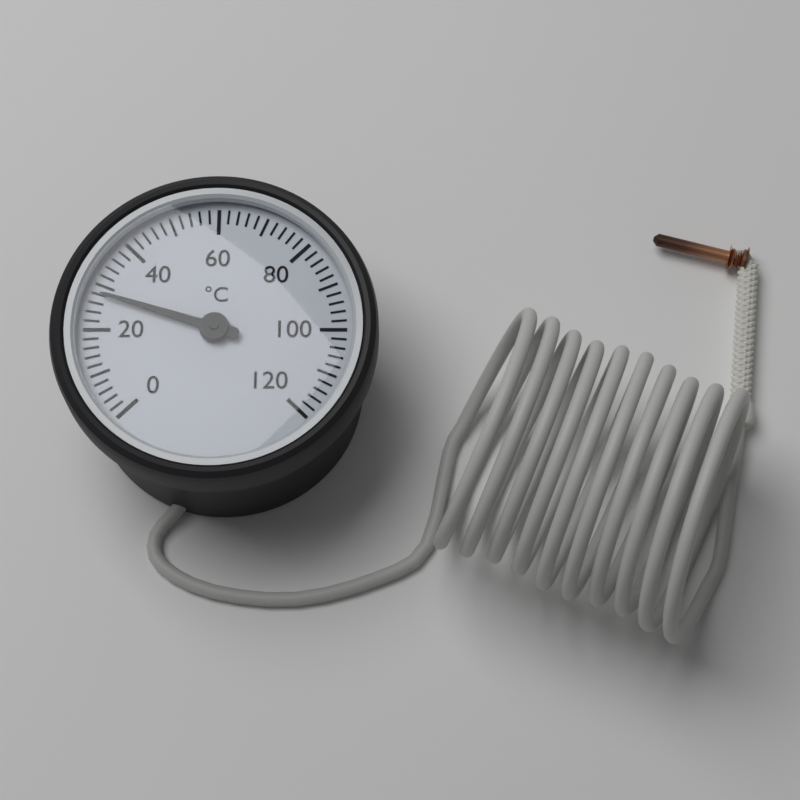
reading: 28 °C
